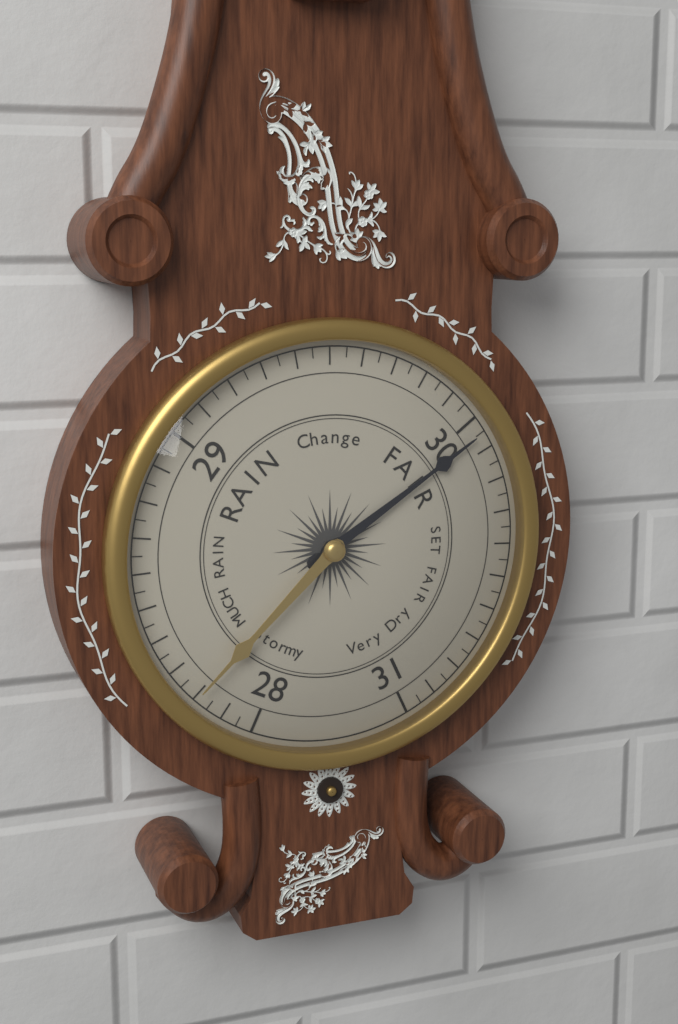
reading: 30.05 (no unit)
